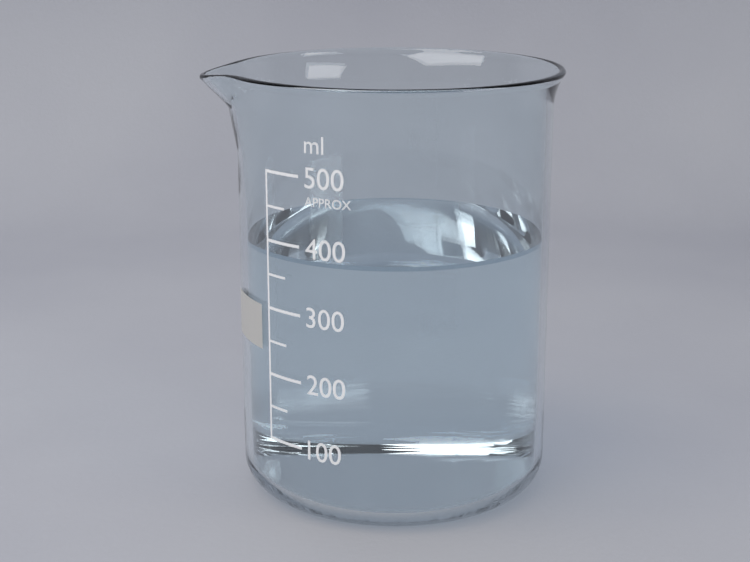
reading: 380 ml
